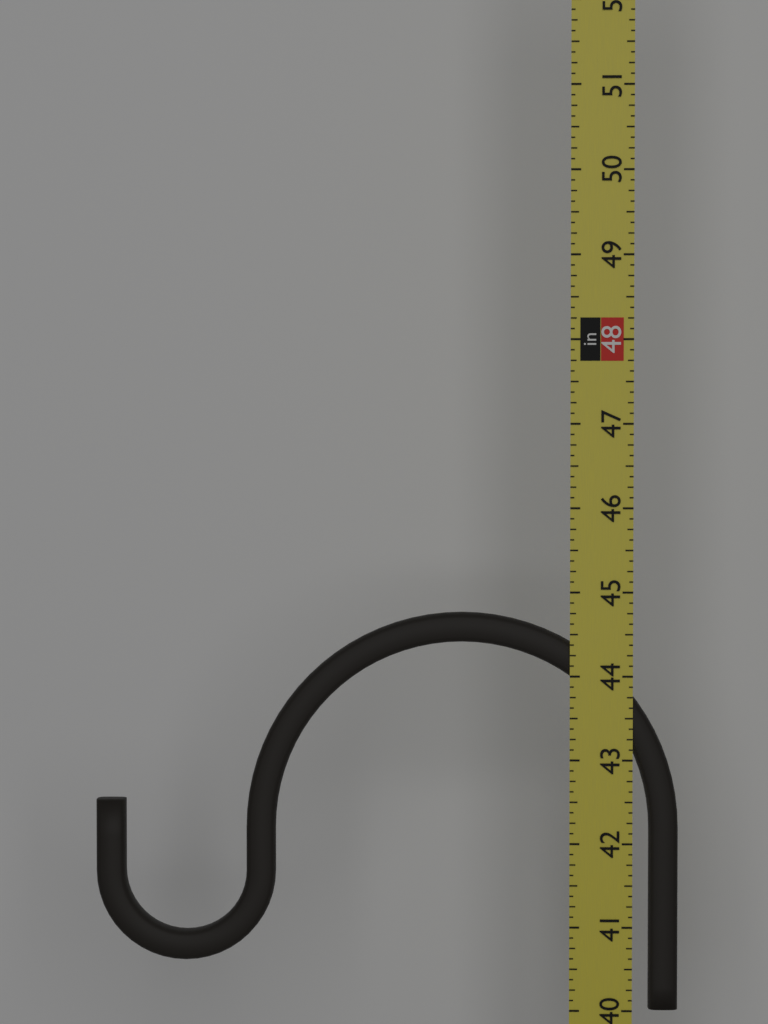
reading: 44.750 in
